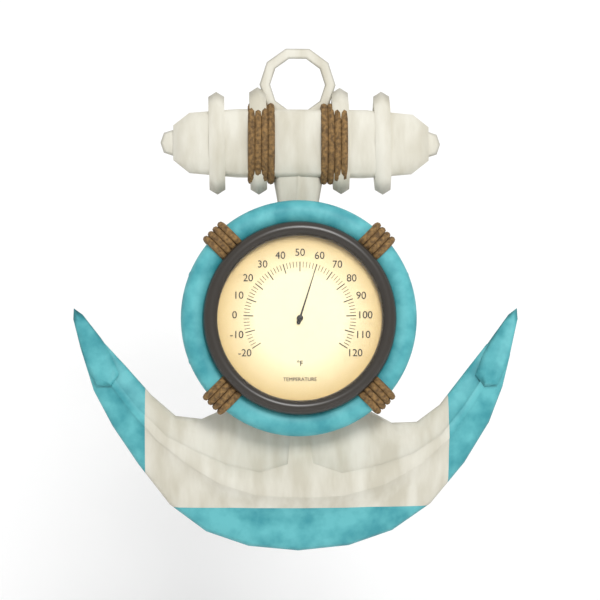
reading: 60 °F
